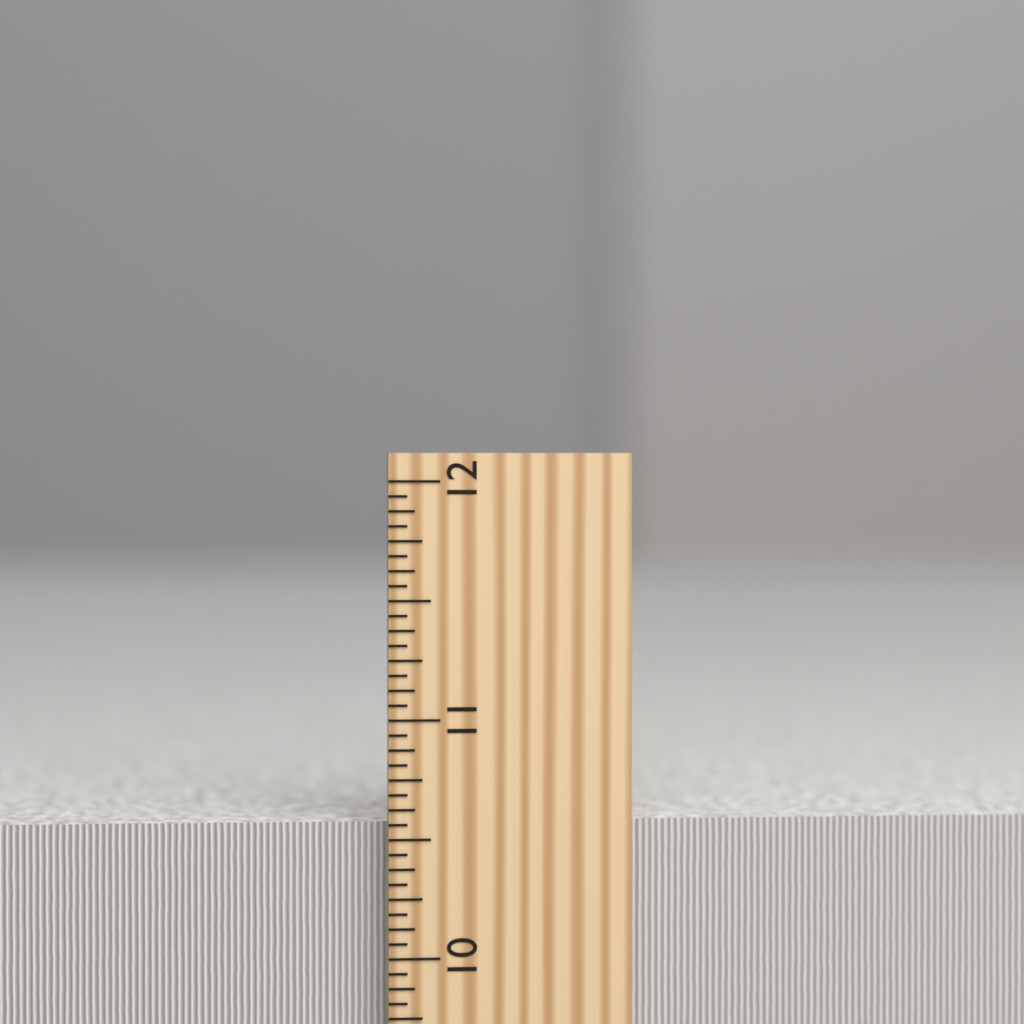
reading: 10.5625 inch
